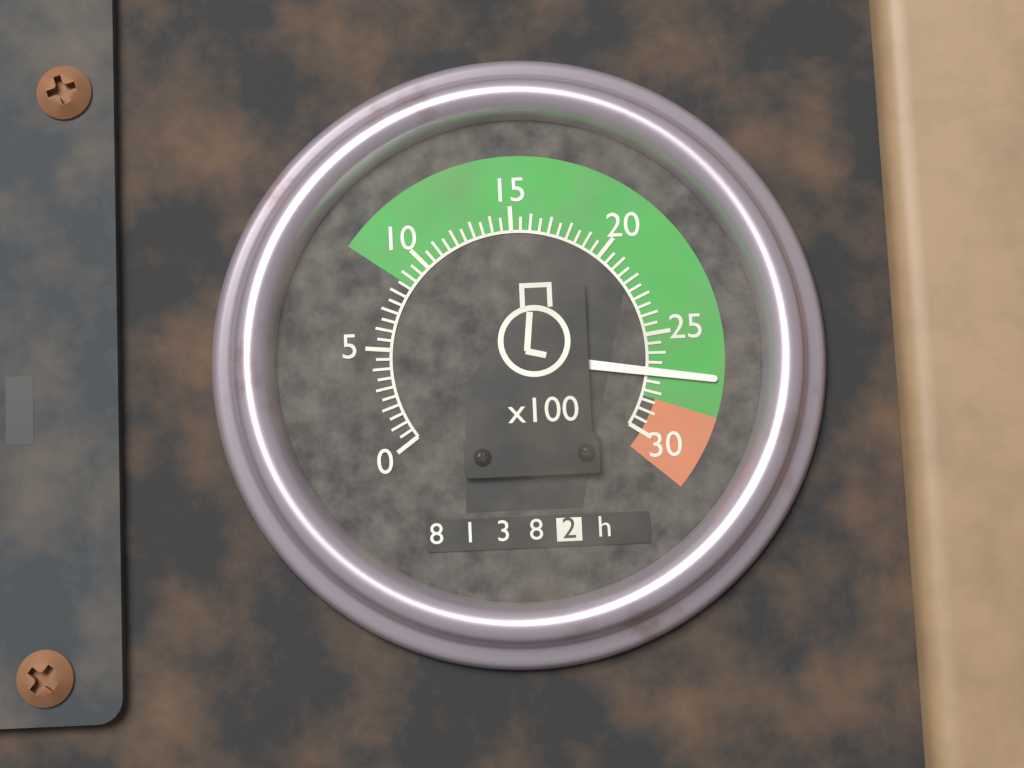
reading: 27.0 x100 rpm
